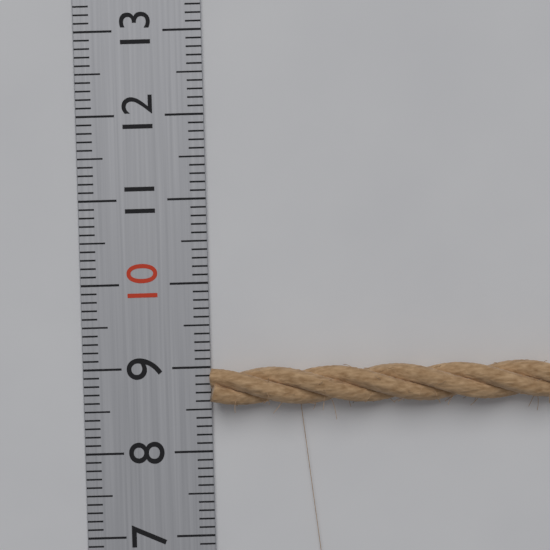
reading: 9.0 (no unit)
